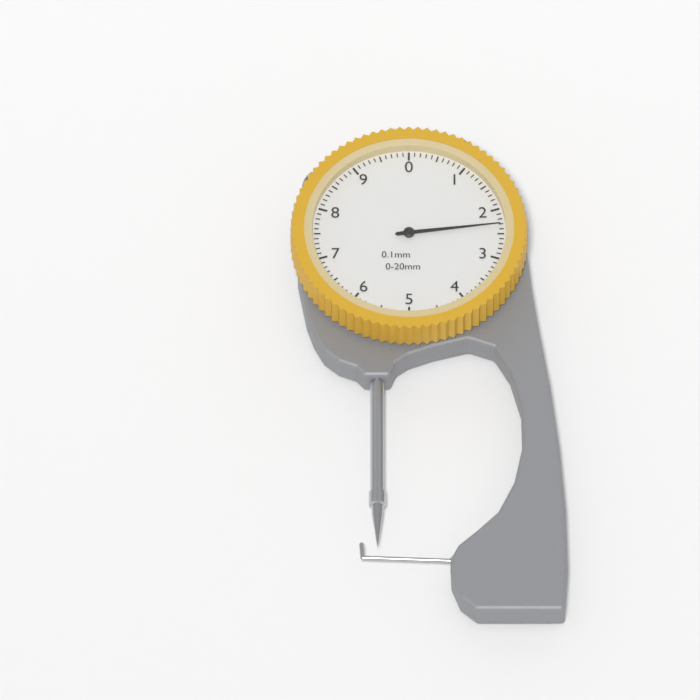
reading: 2.3 mm
